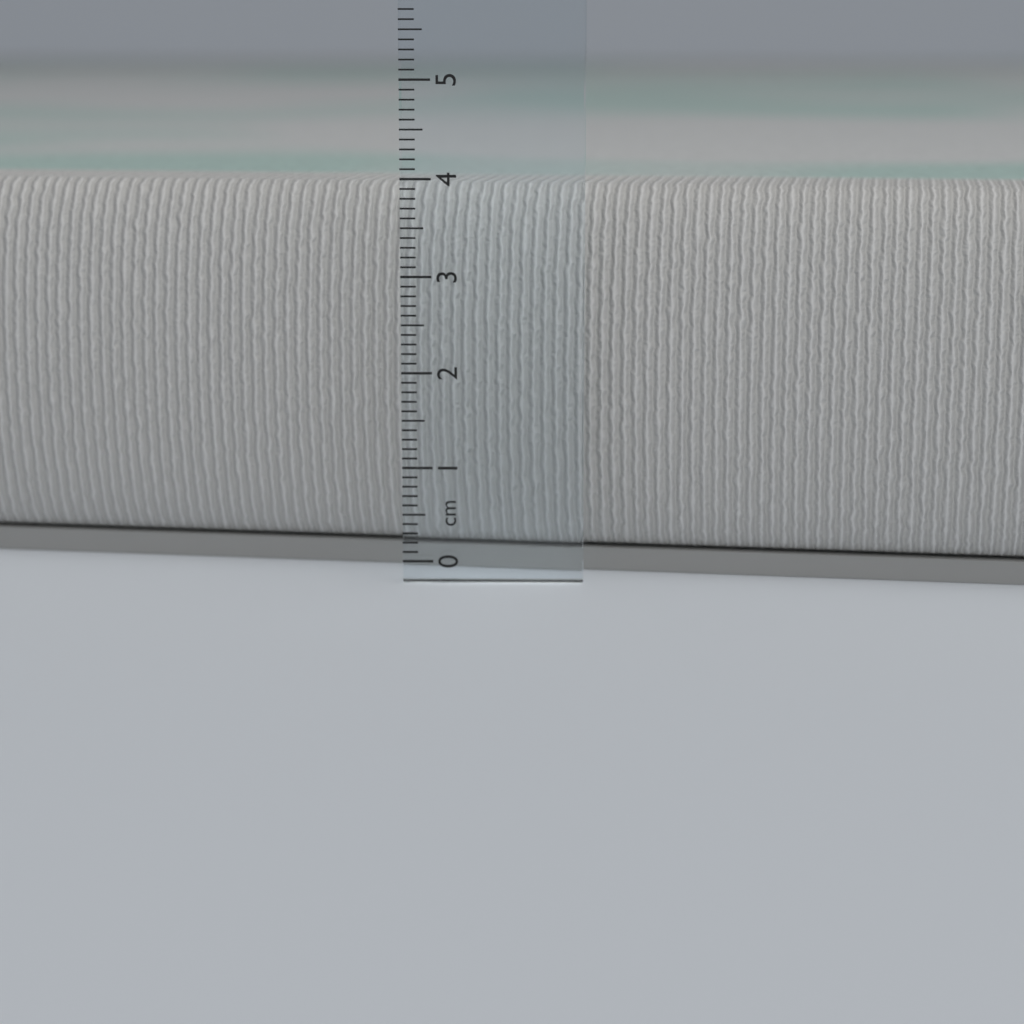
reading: 3.9 cm
